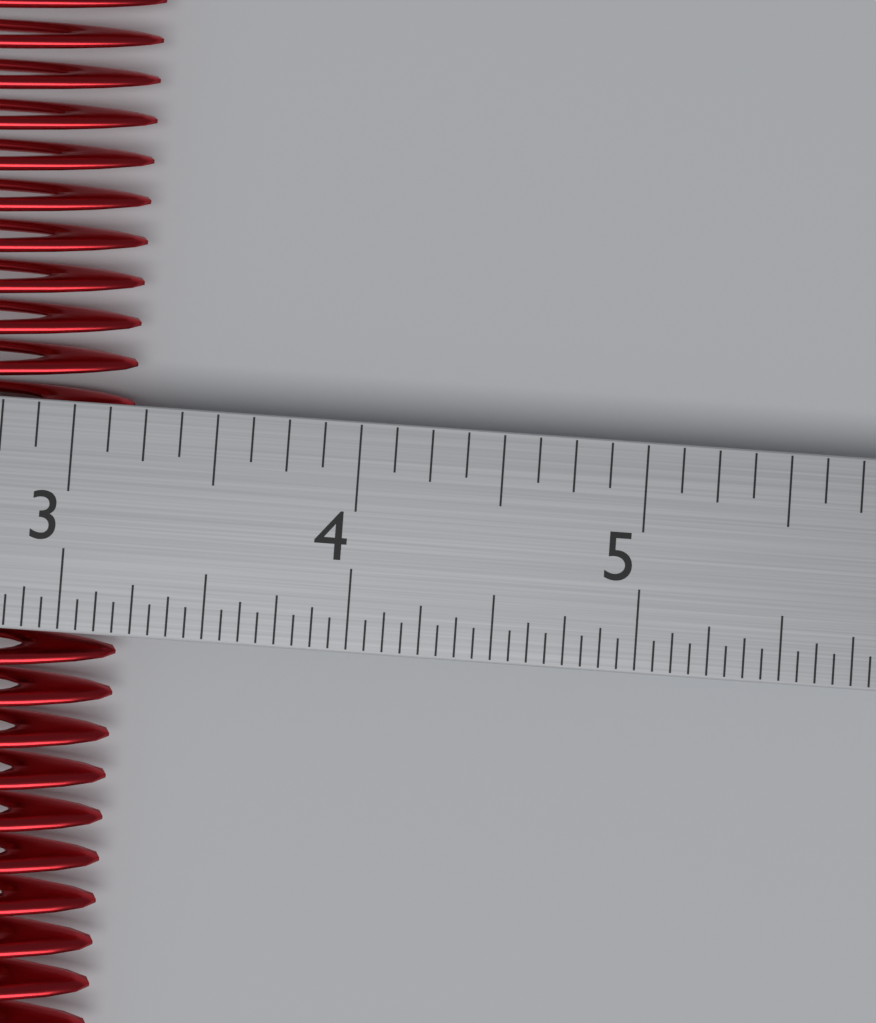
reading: 3.1875 in
